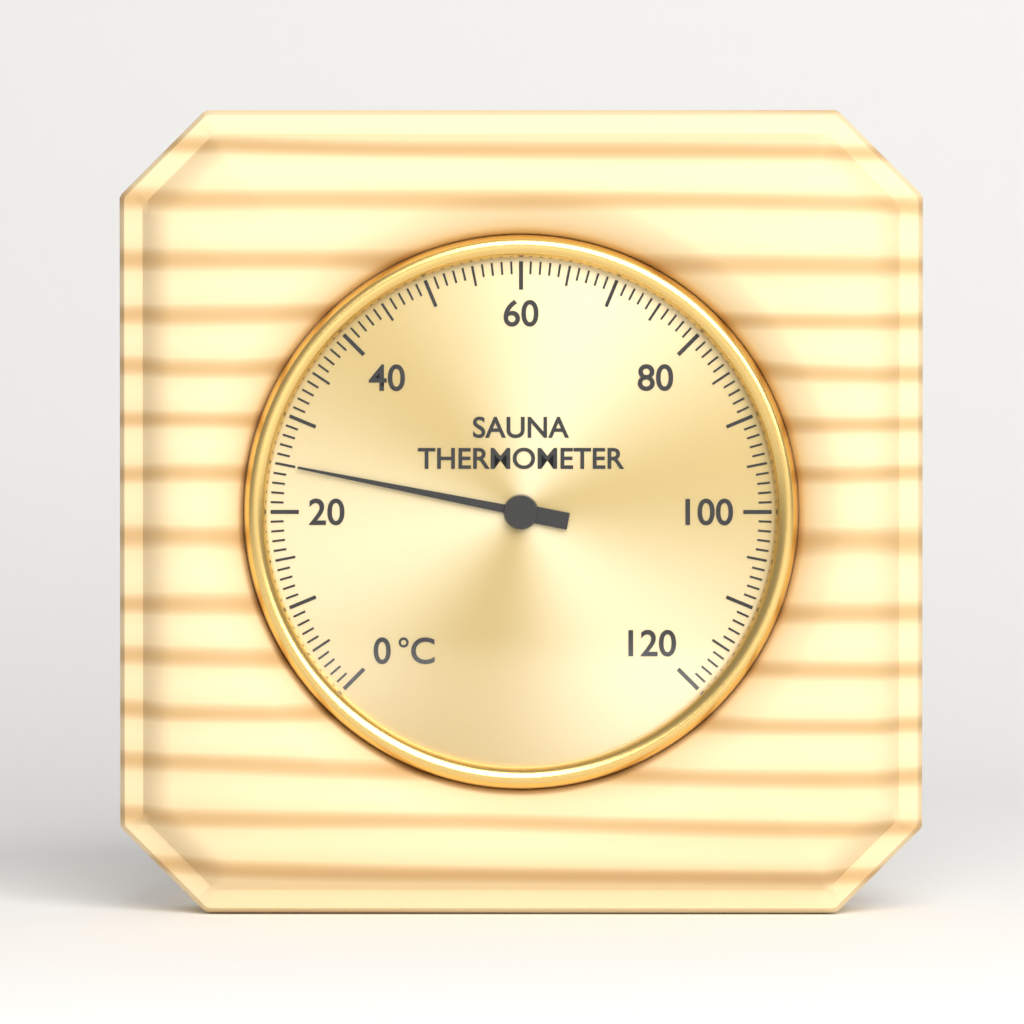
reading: 25 °C
